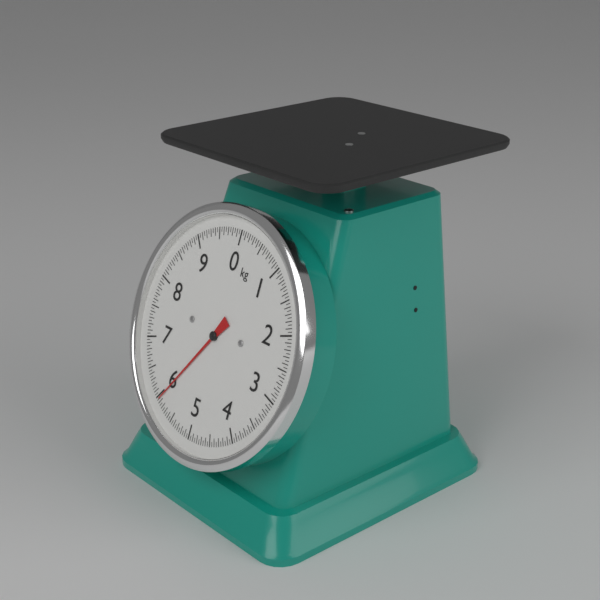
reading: 5.95 kg
